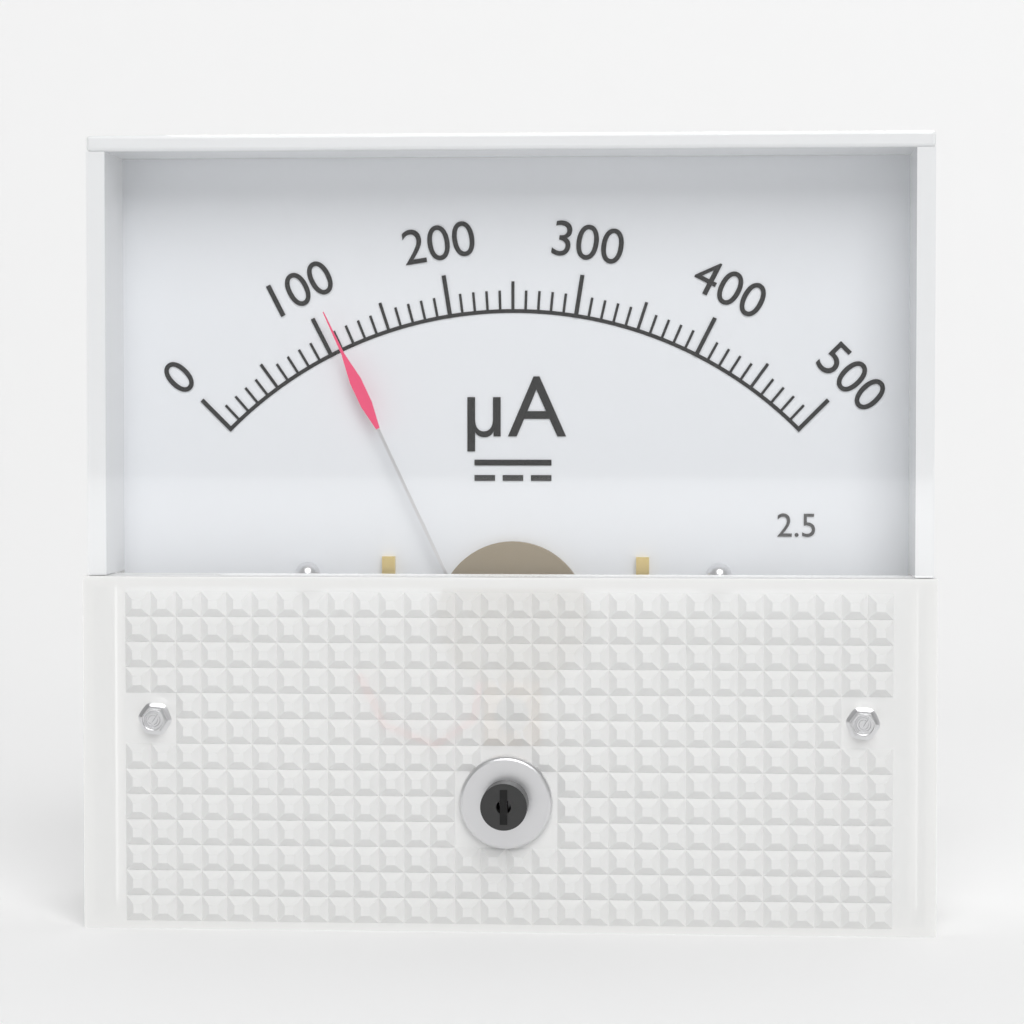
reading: 110 µA
